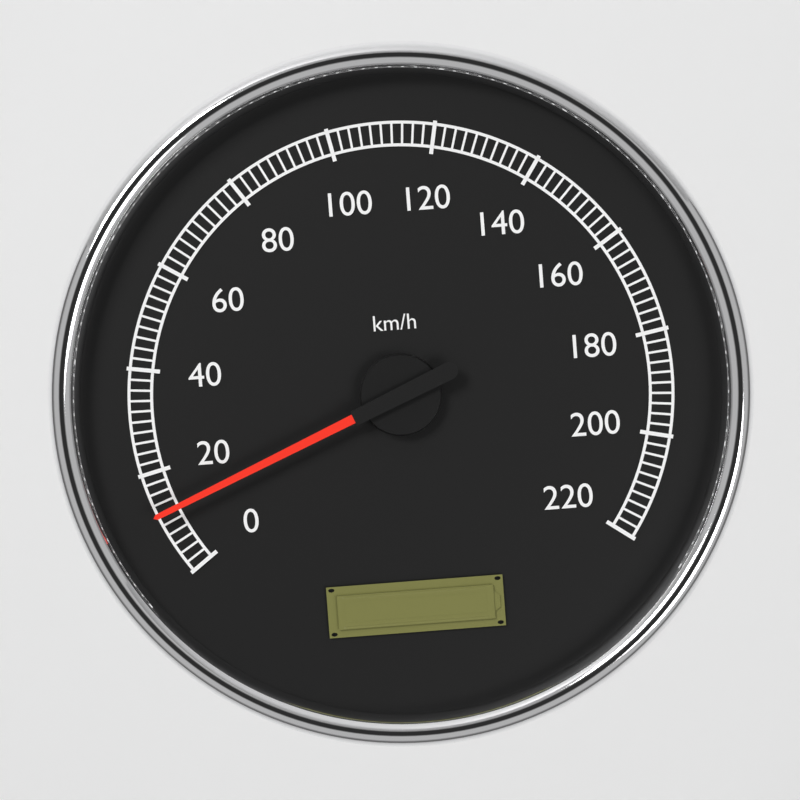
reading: 12 km/h
